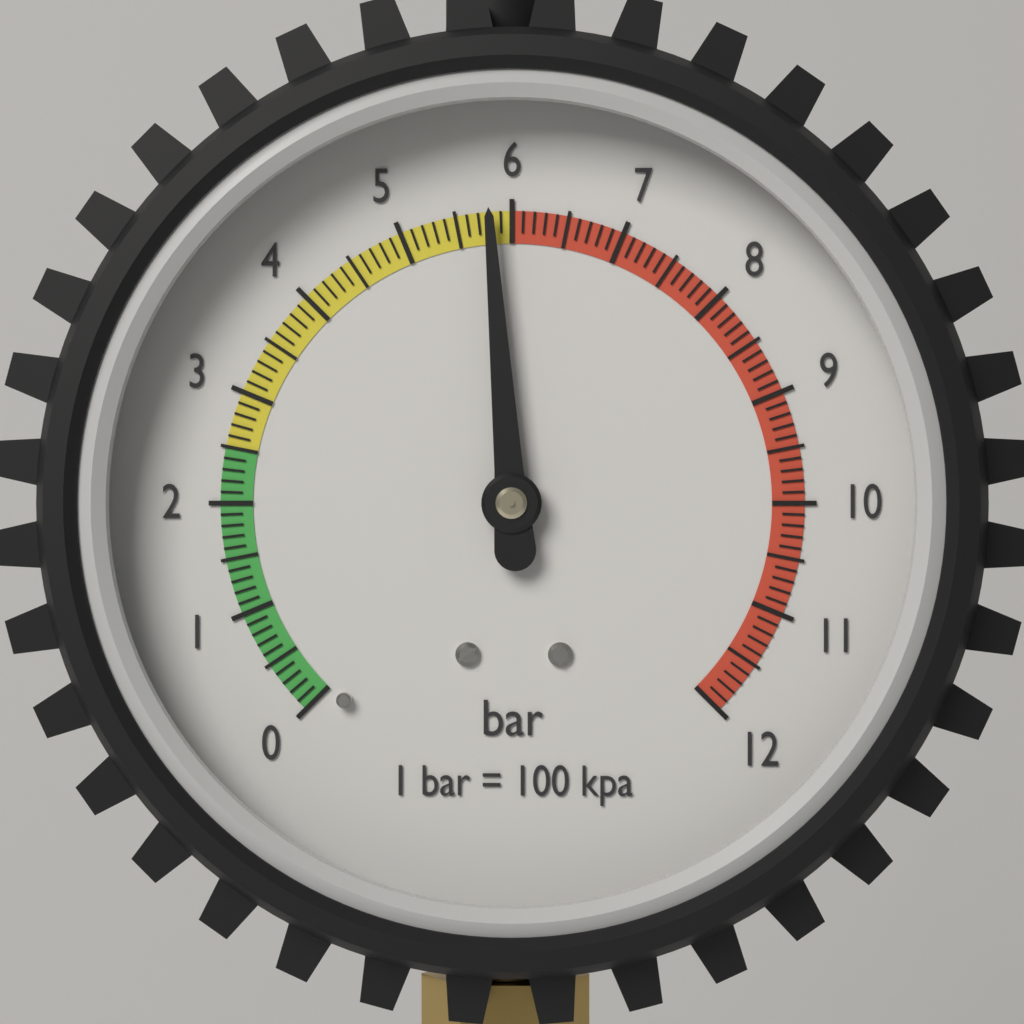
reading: 5.8 bar
